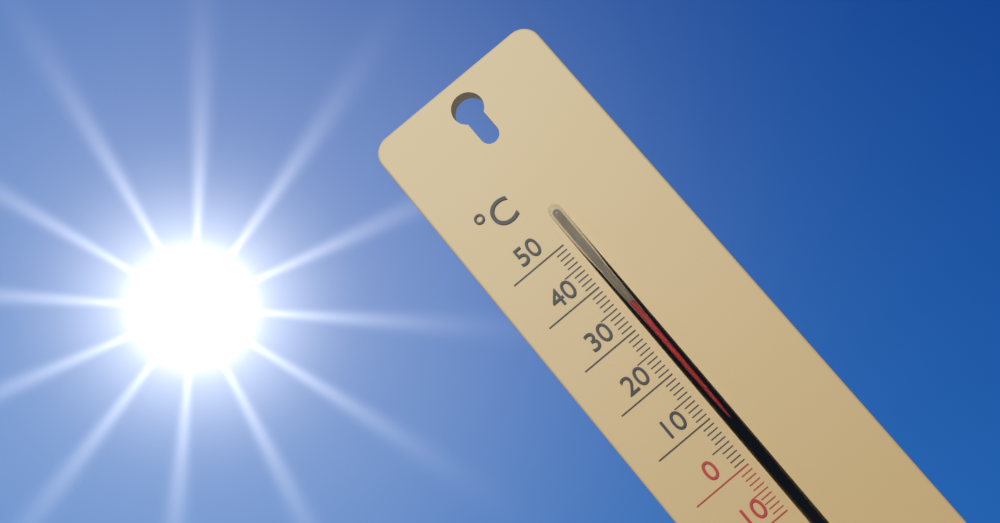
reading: 34 °C
